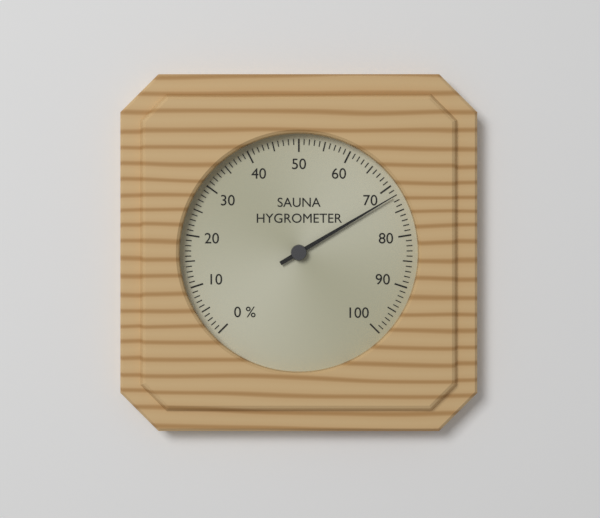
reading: 72 %
